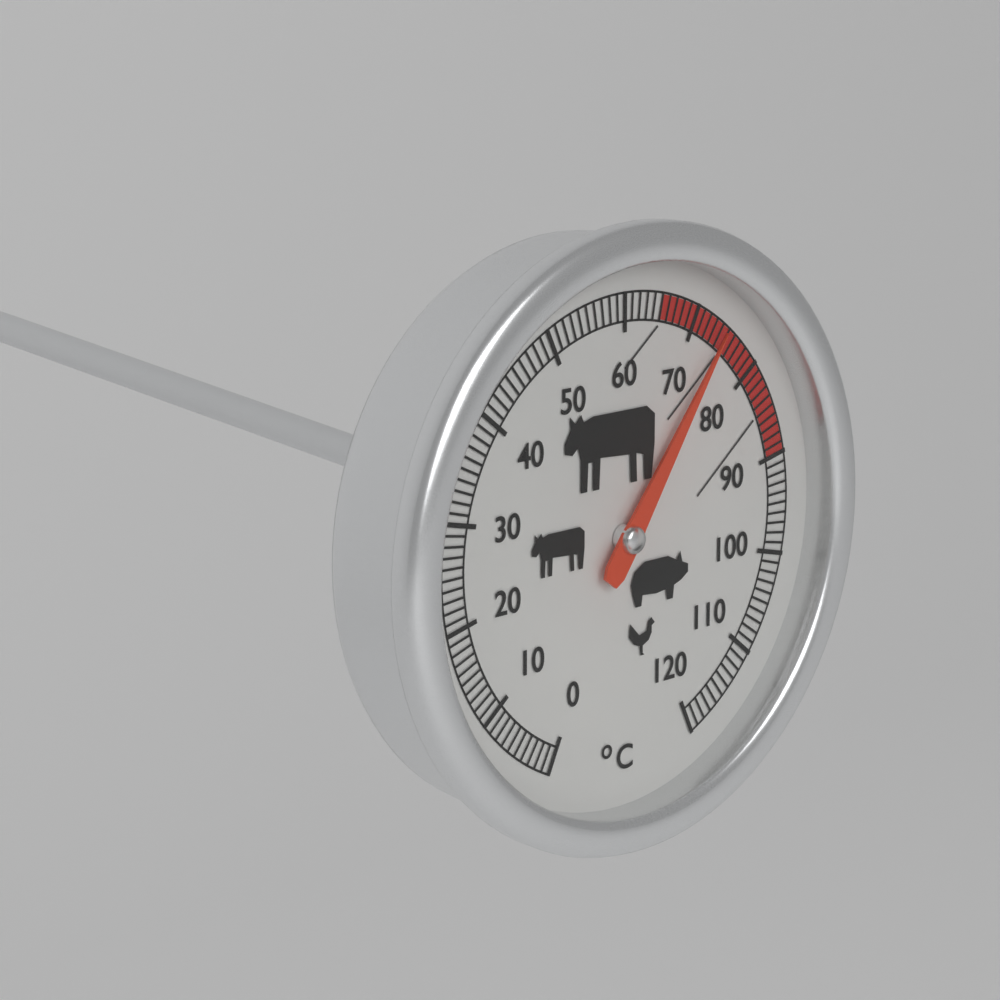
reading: 74 °C
